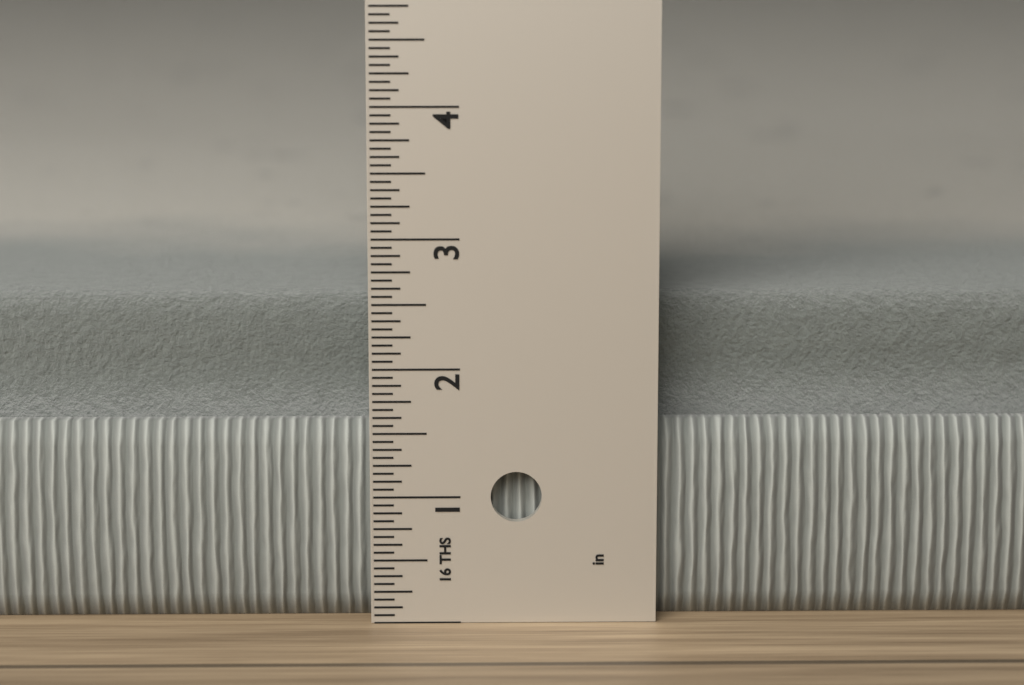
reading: 2.5000 in
